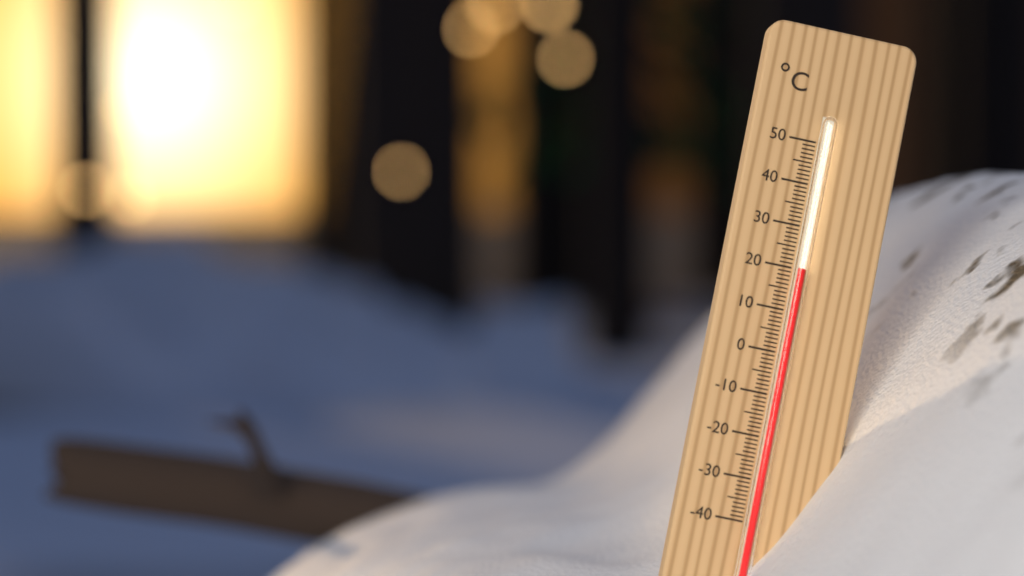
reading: 20 °C
